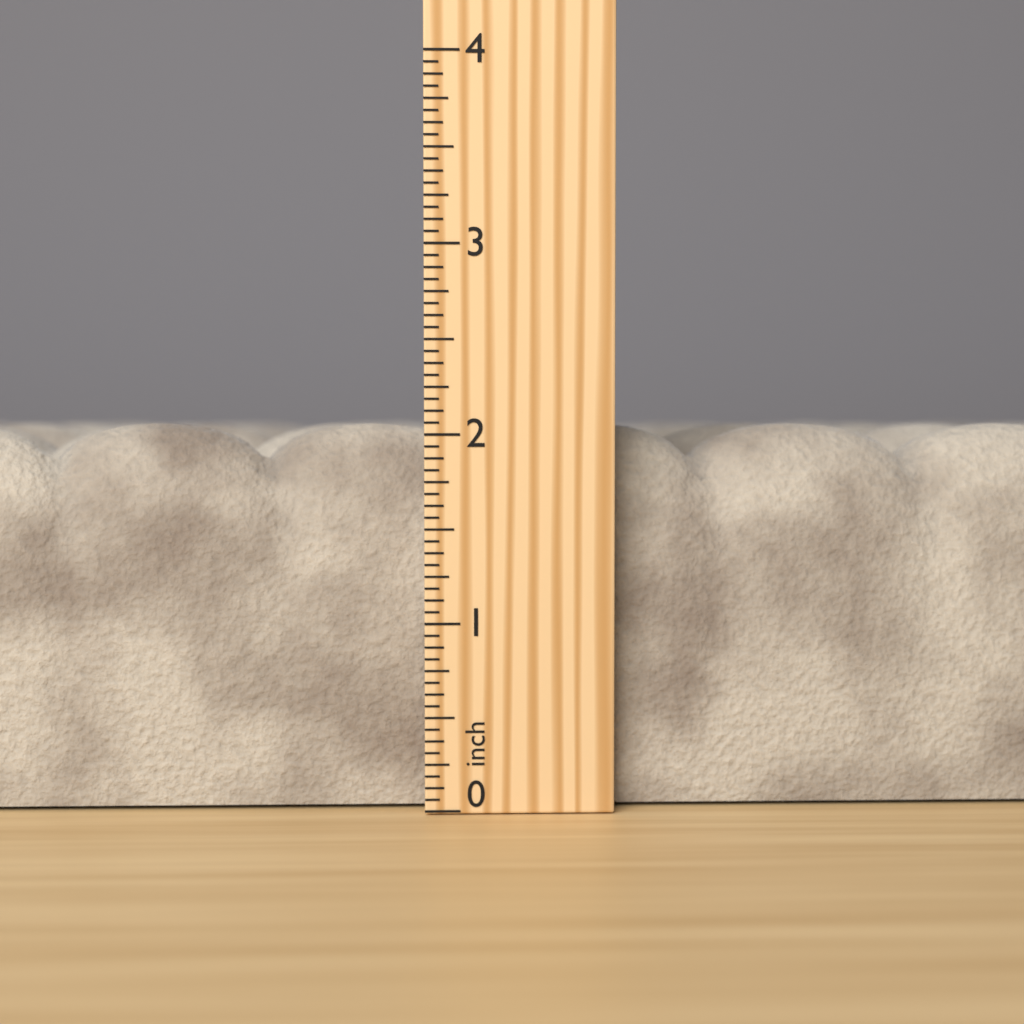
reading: 2.0625 inch
